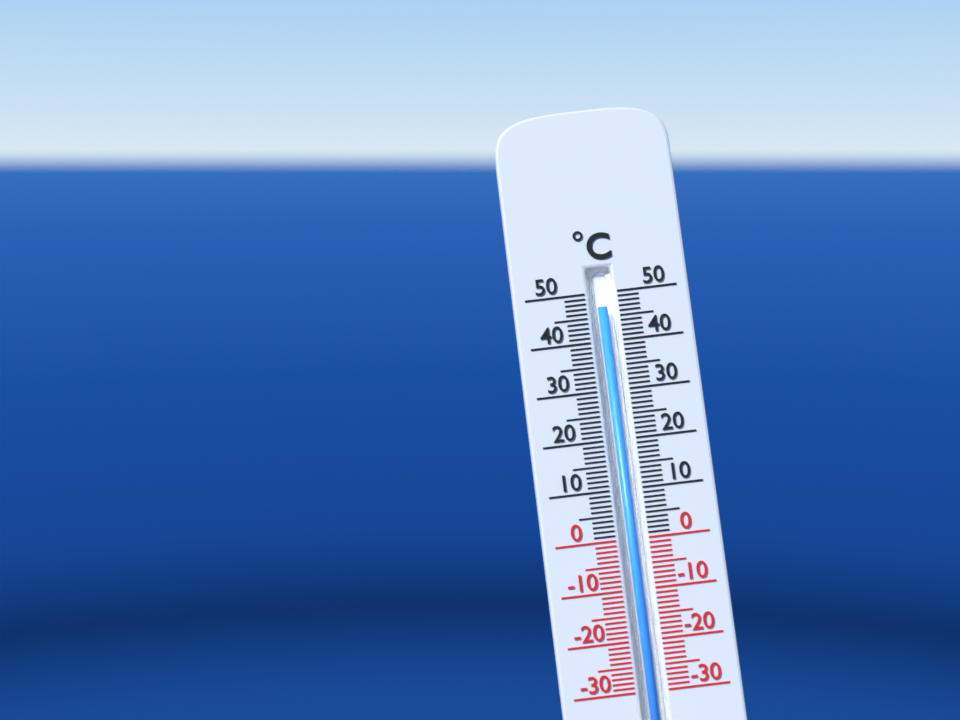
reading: 47 °C
